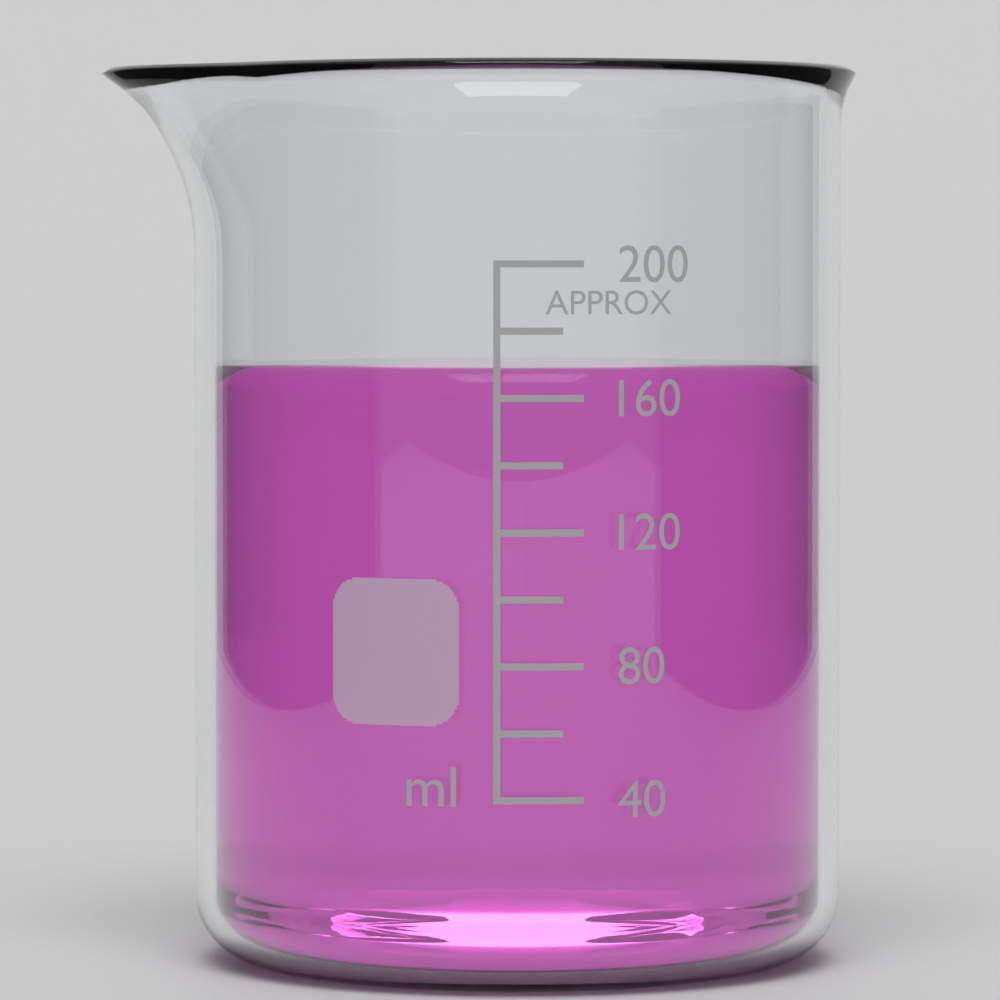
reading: 168 ml
